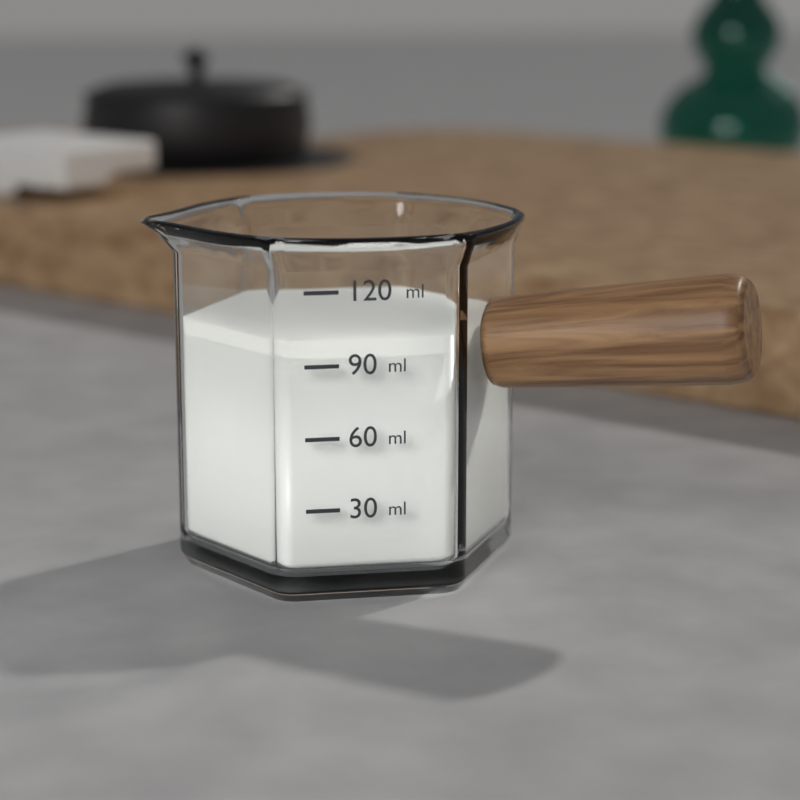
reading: 100 ml
